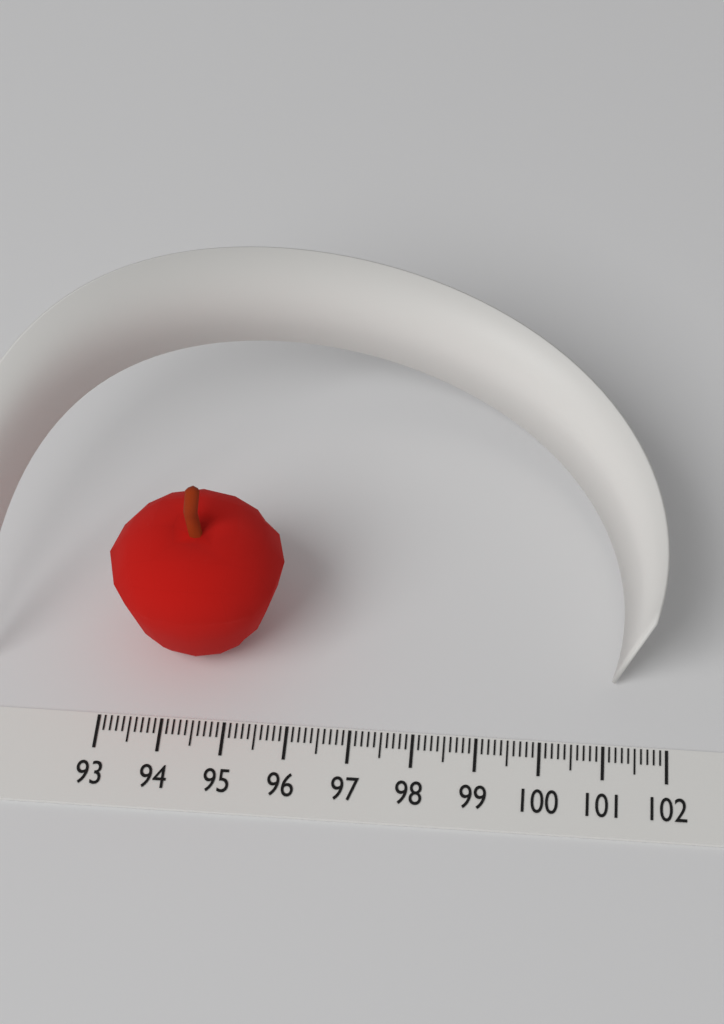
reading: 95.8 (no unit)
